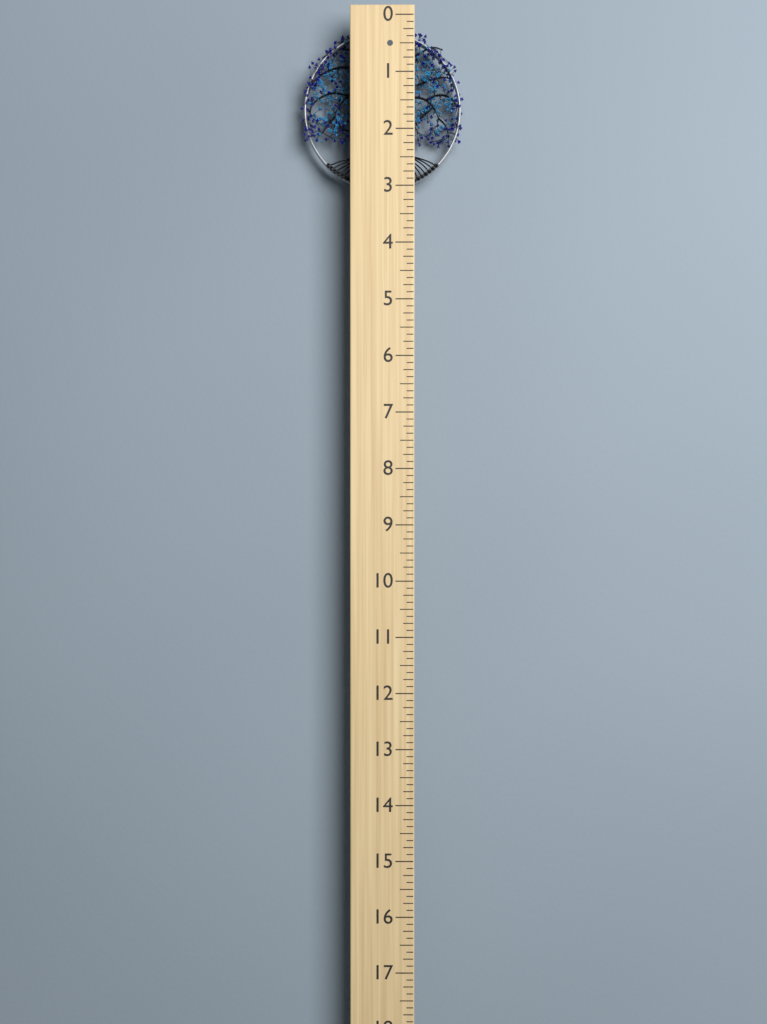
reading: 3.000 (no unit)
